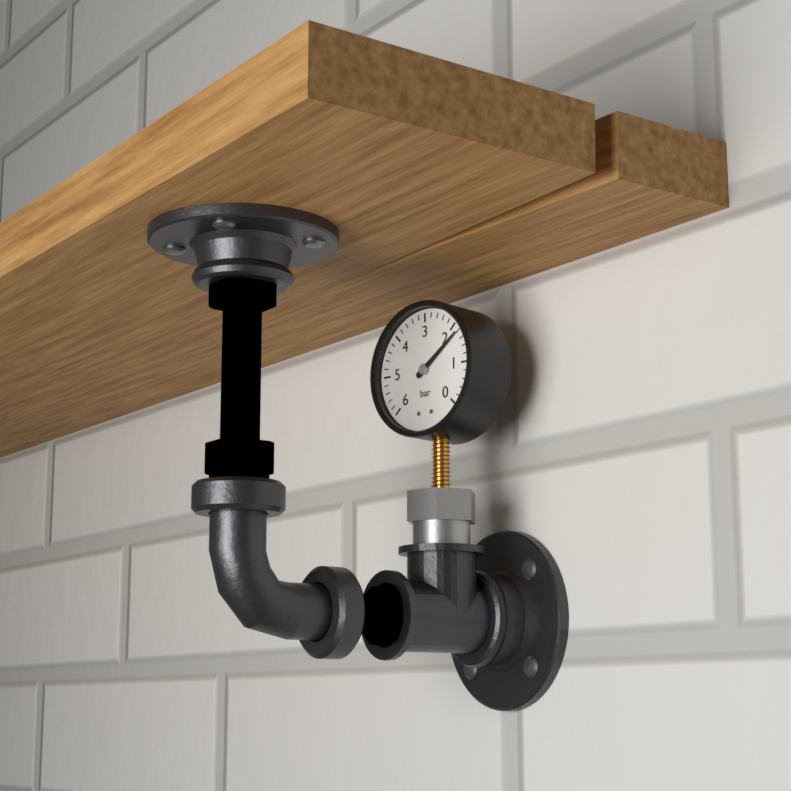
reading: 1.8 bar
